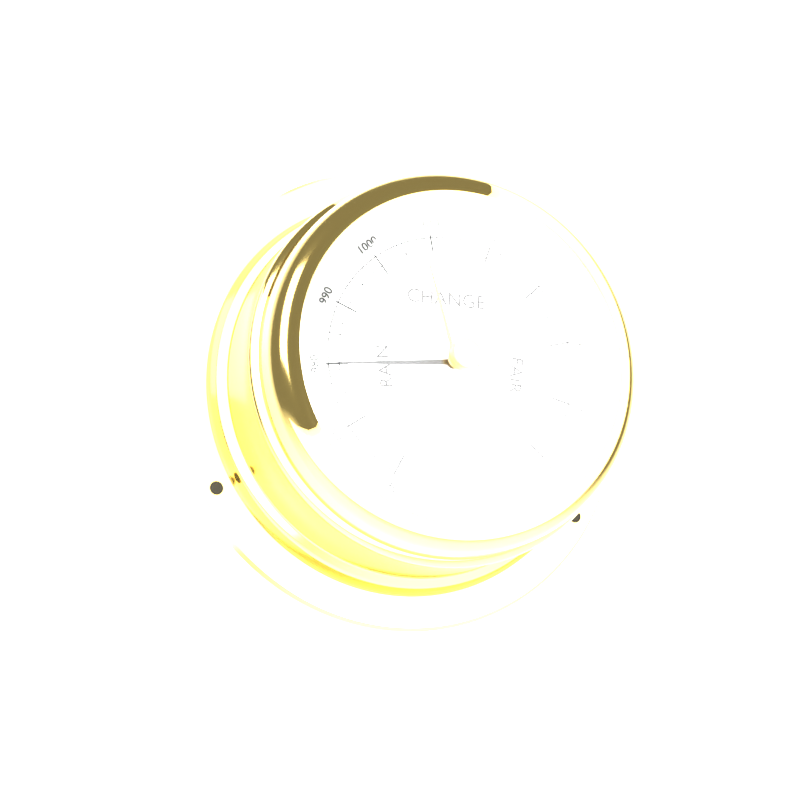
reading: 980 mbar
